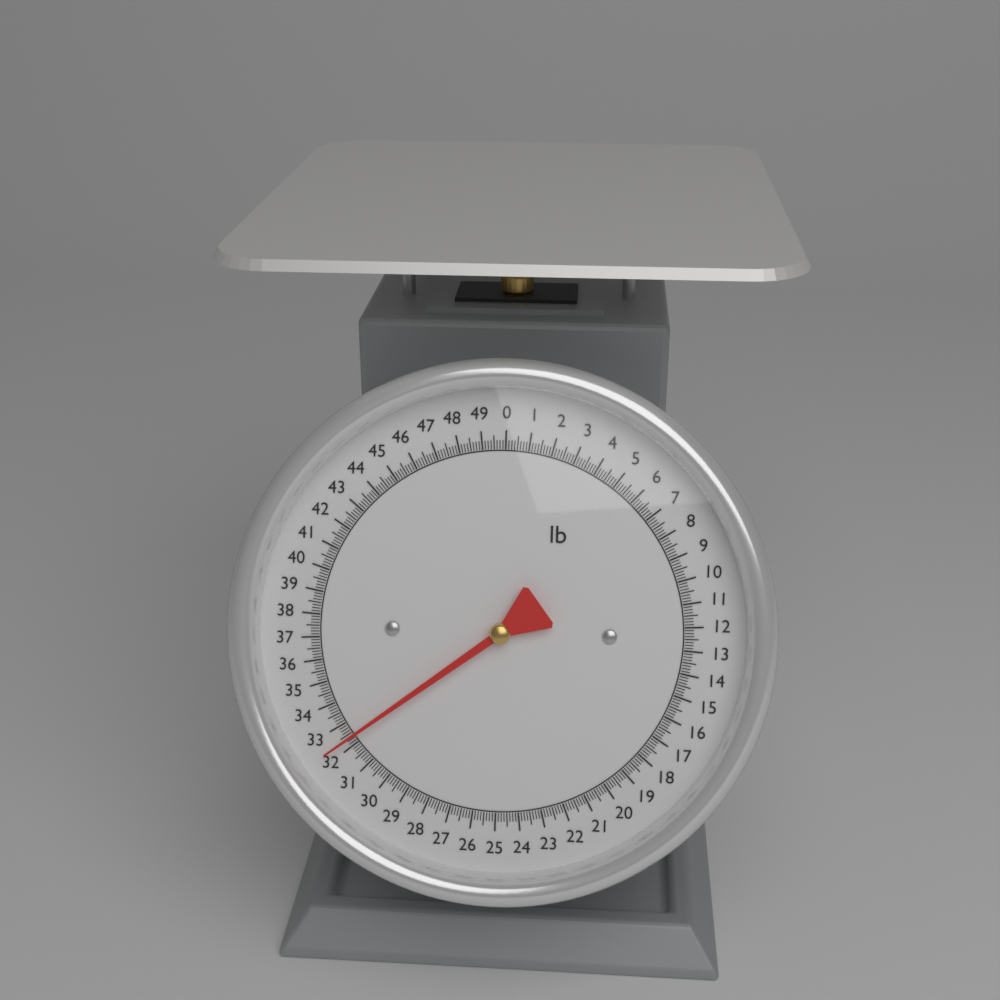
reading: 32.375 lb
